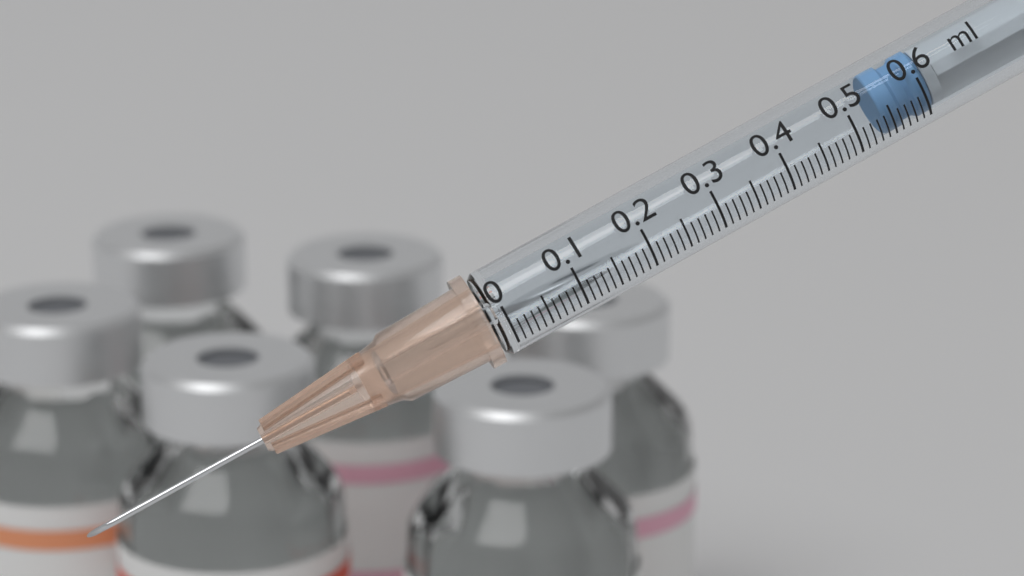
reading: 0.54 ml
